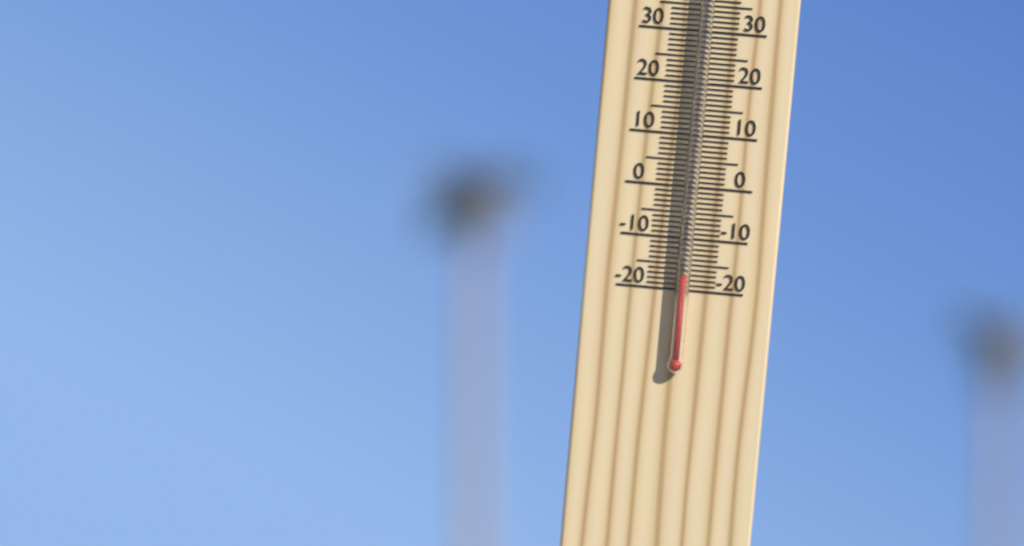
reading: -17 °C
